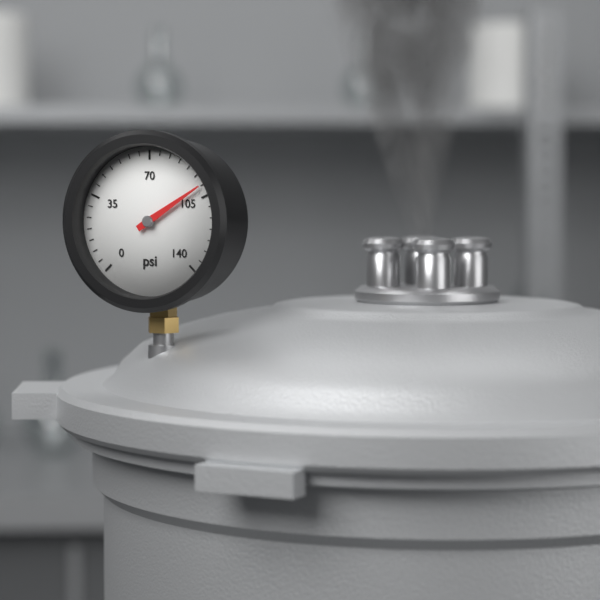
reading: 100 psi
